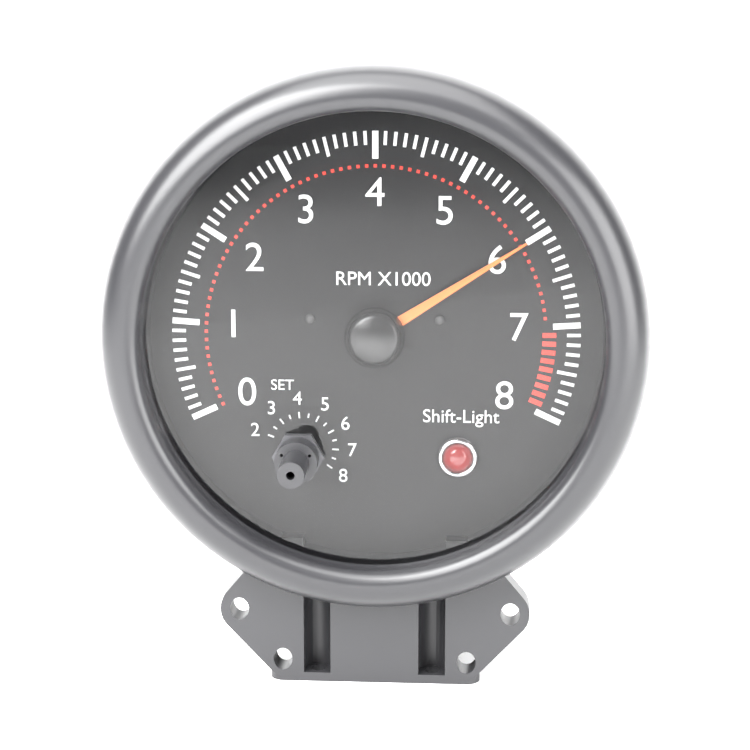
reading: 6.0 RPM x1000
